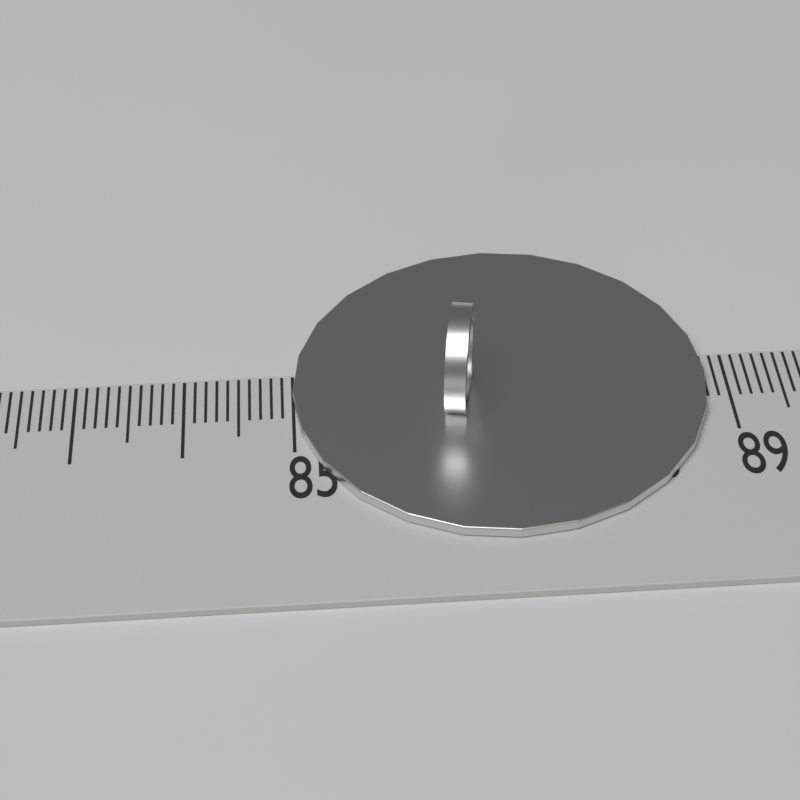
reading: 88.8 (no unit)
